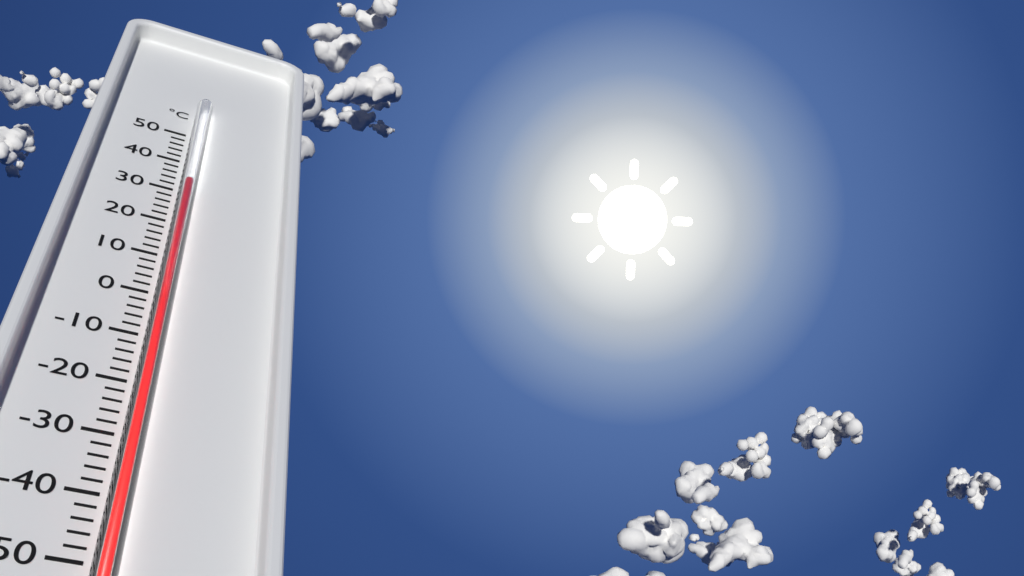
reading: 30 °C
